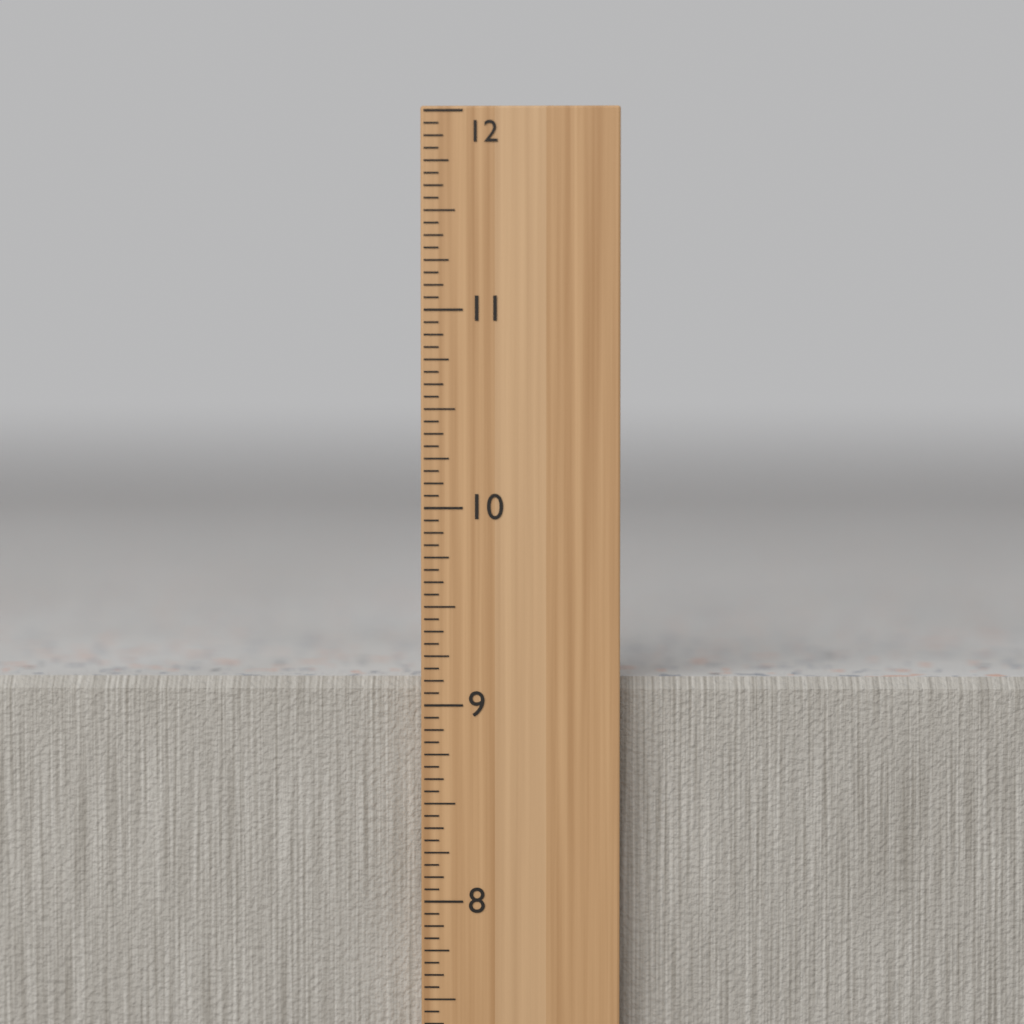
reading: 9.1250 in
